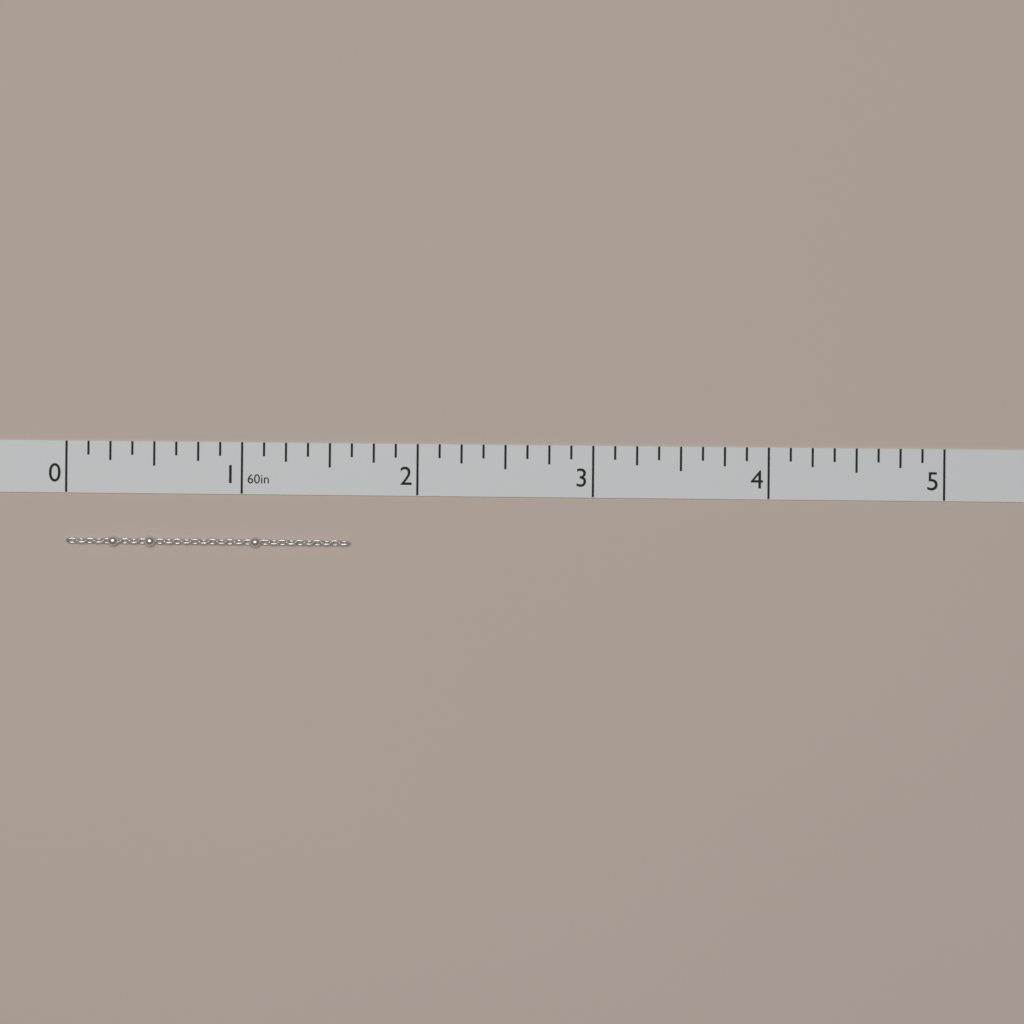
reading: 1.625 in
